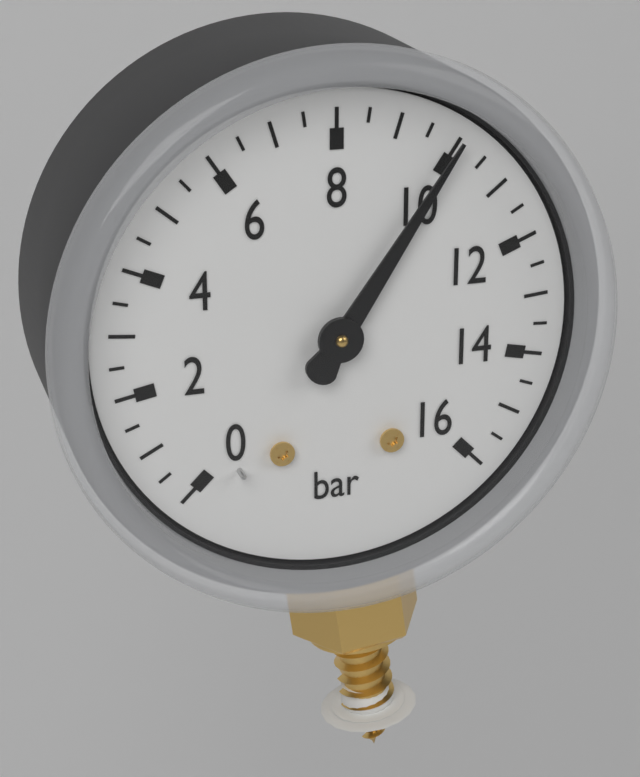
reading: 10.0 bar
